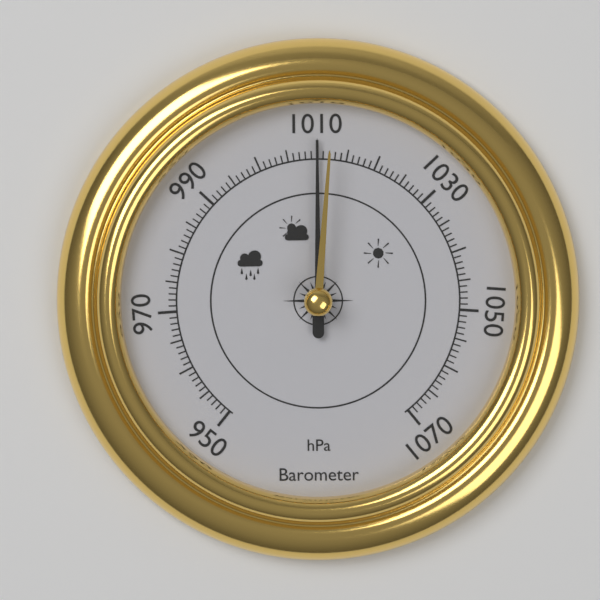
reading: 1010 hPa
